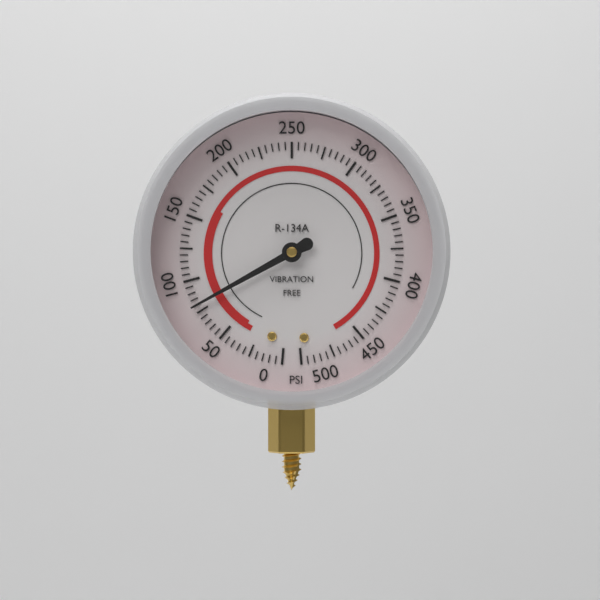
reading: 80 psi
